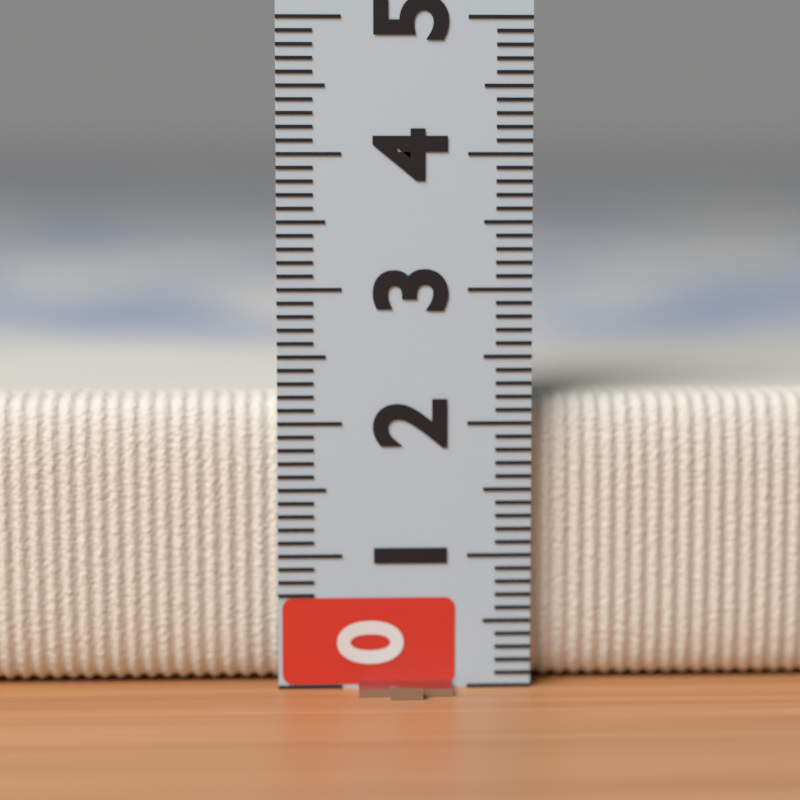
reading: 2.2 (no unit)
